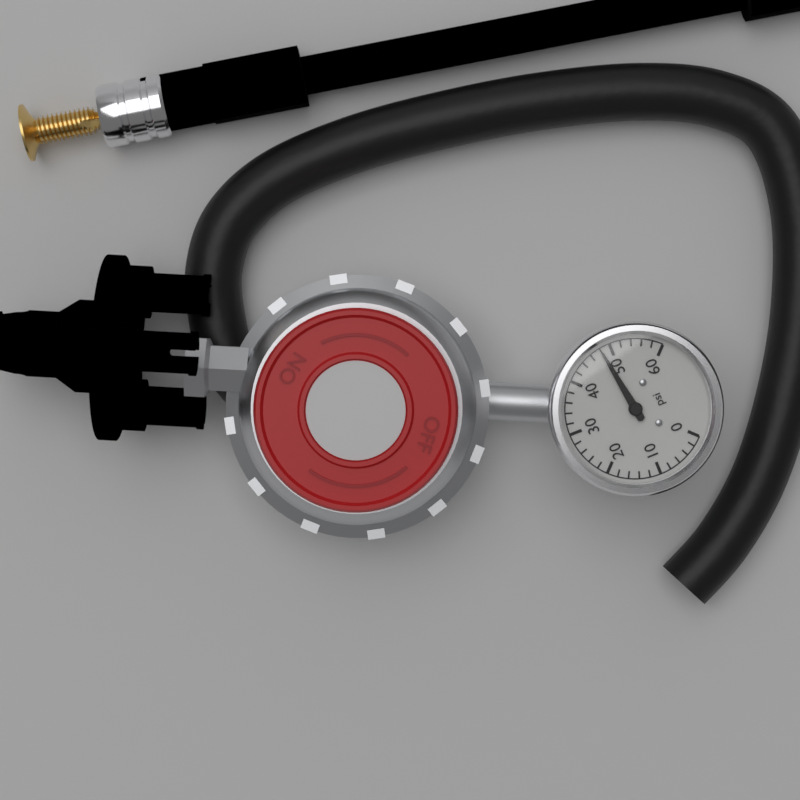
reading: 48 psi
